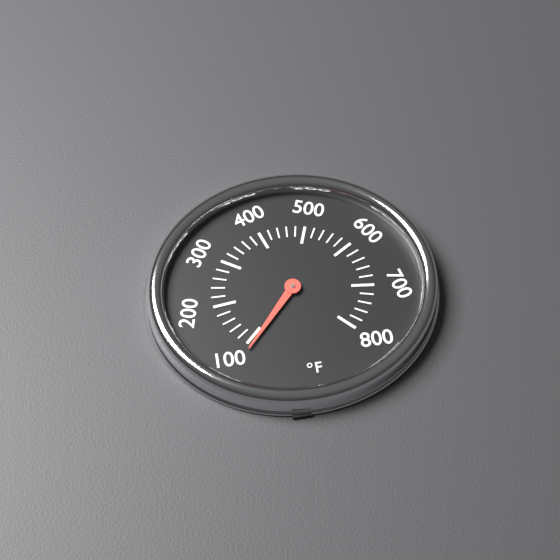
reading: 90 °F
